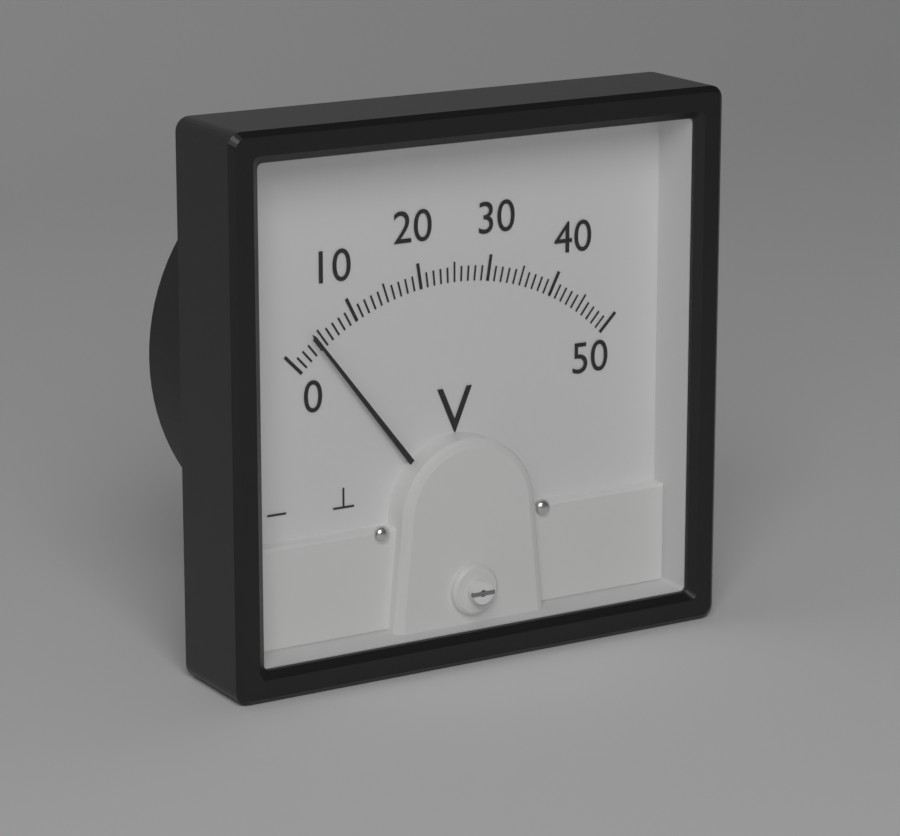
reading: 4 V
